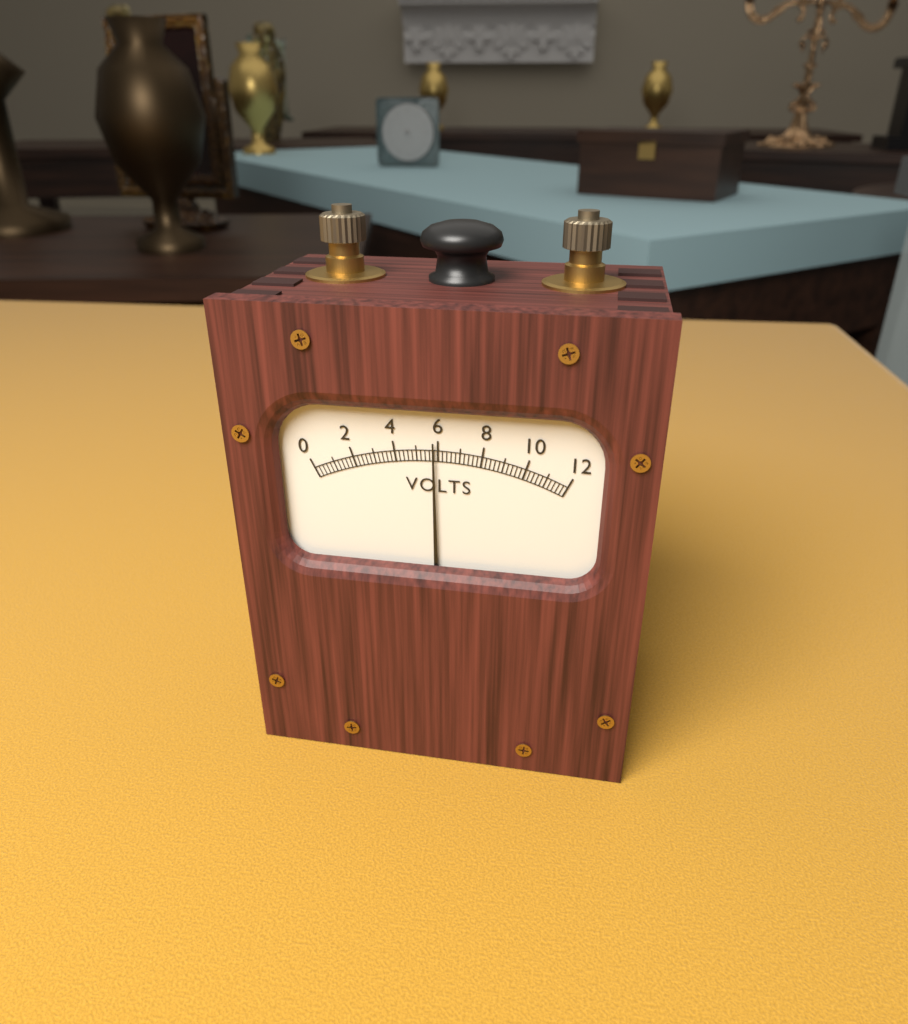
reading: 5.8 V
